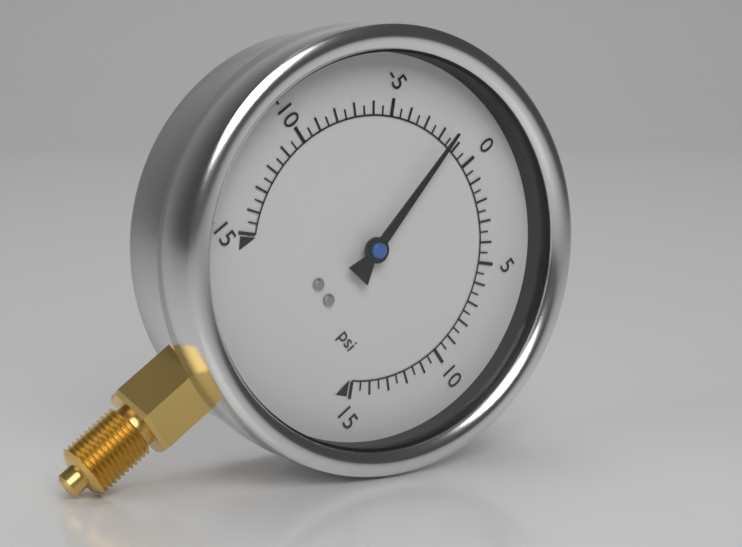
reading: -1.5 psi
